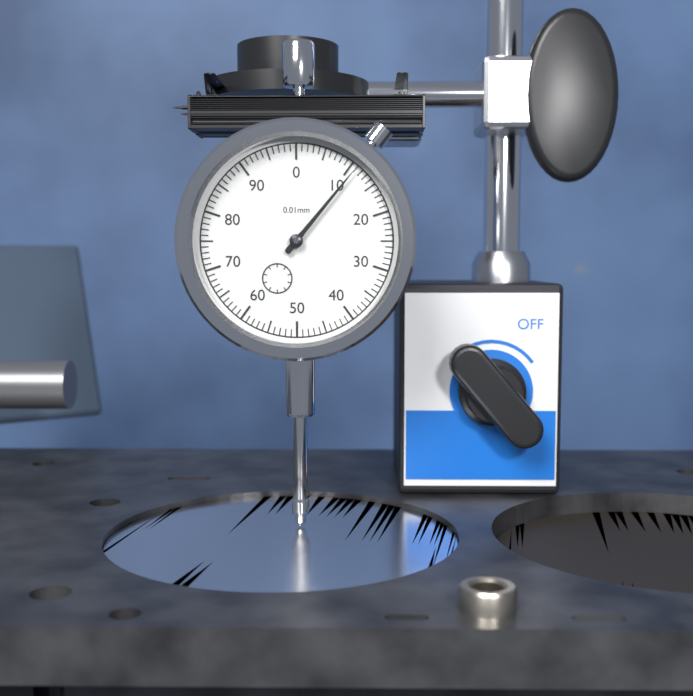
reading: 11 0.01mm
